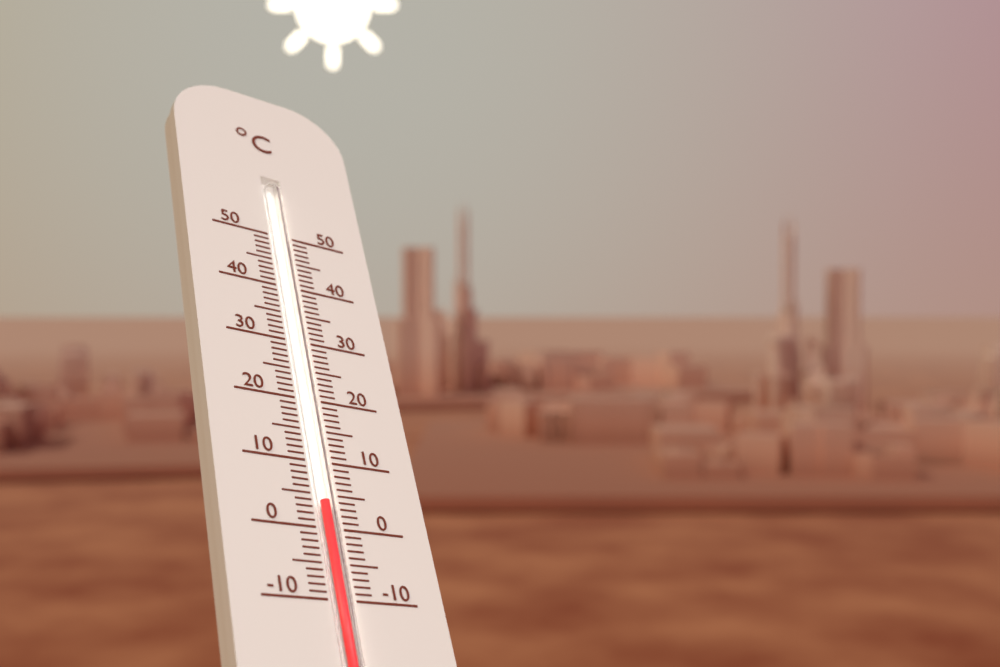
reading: 4 °C
